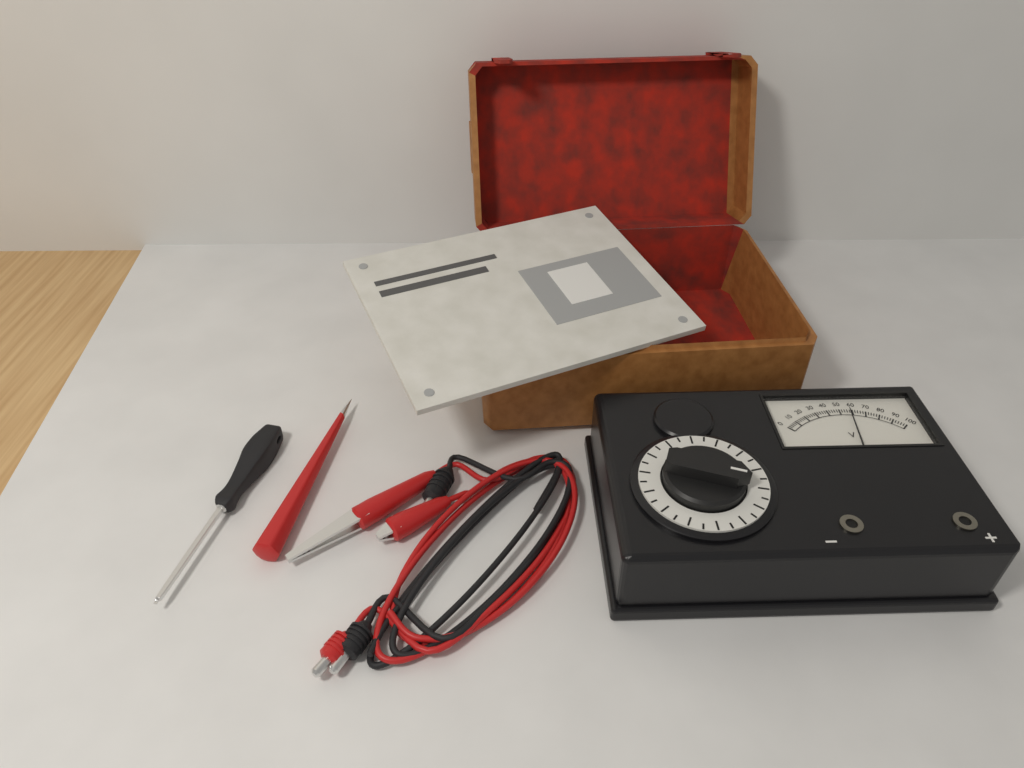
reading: 58 V
